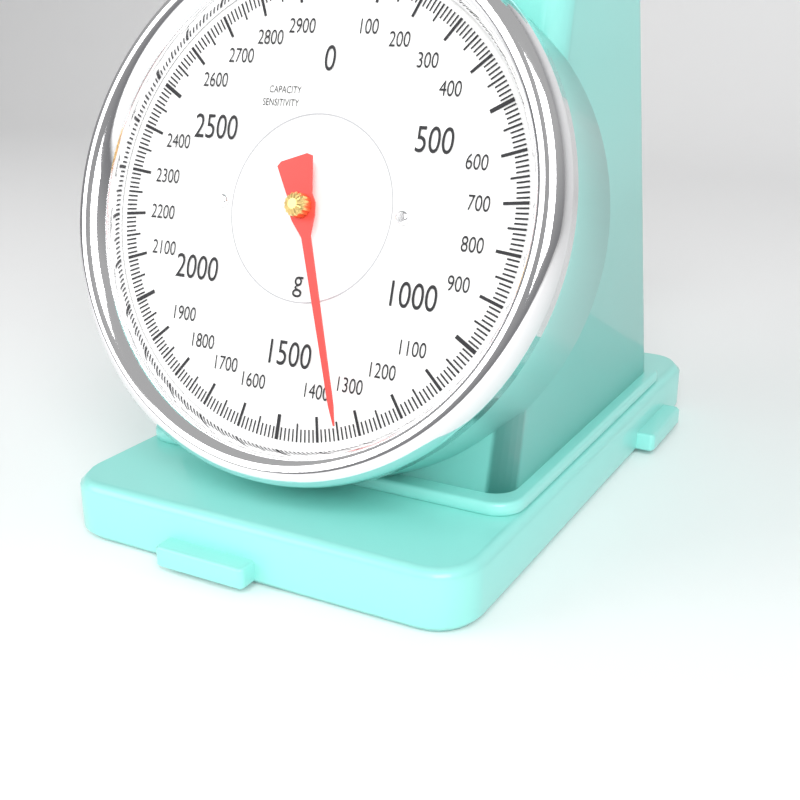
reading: 1340 g
